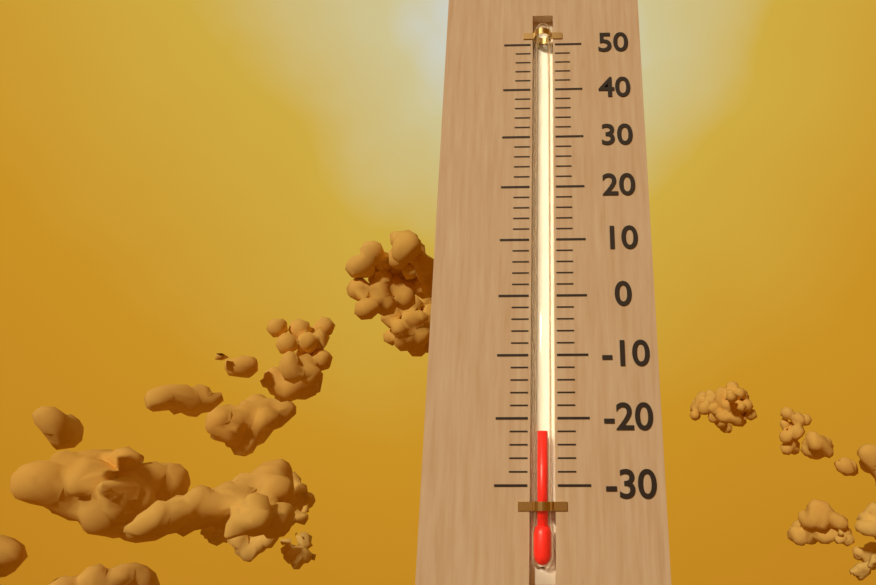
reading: -22 °C
